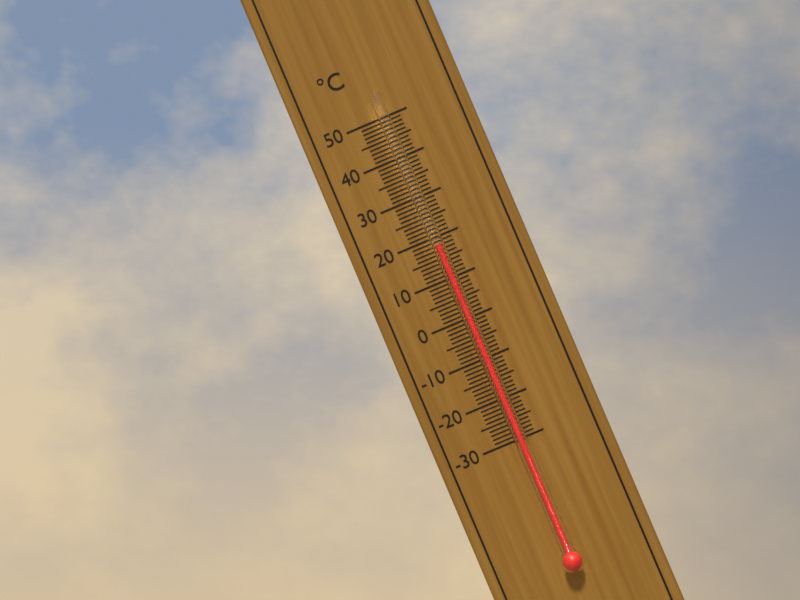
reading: 18 °C
